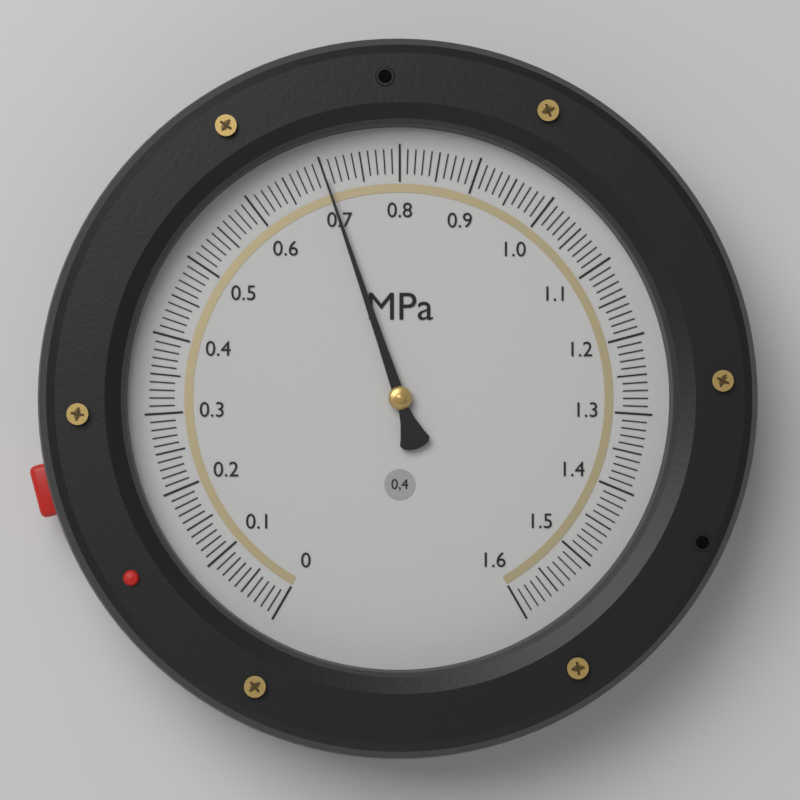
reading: 0.70 MPa
